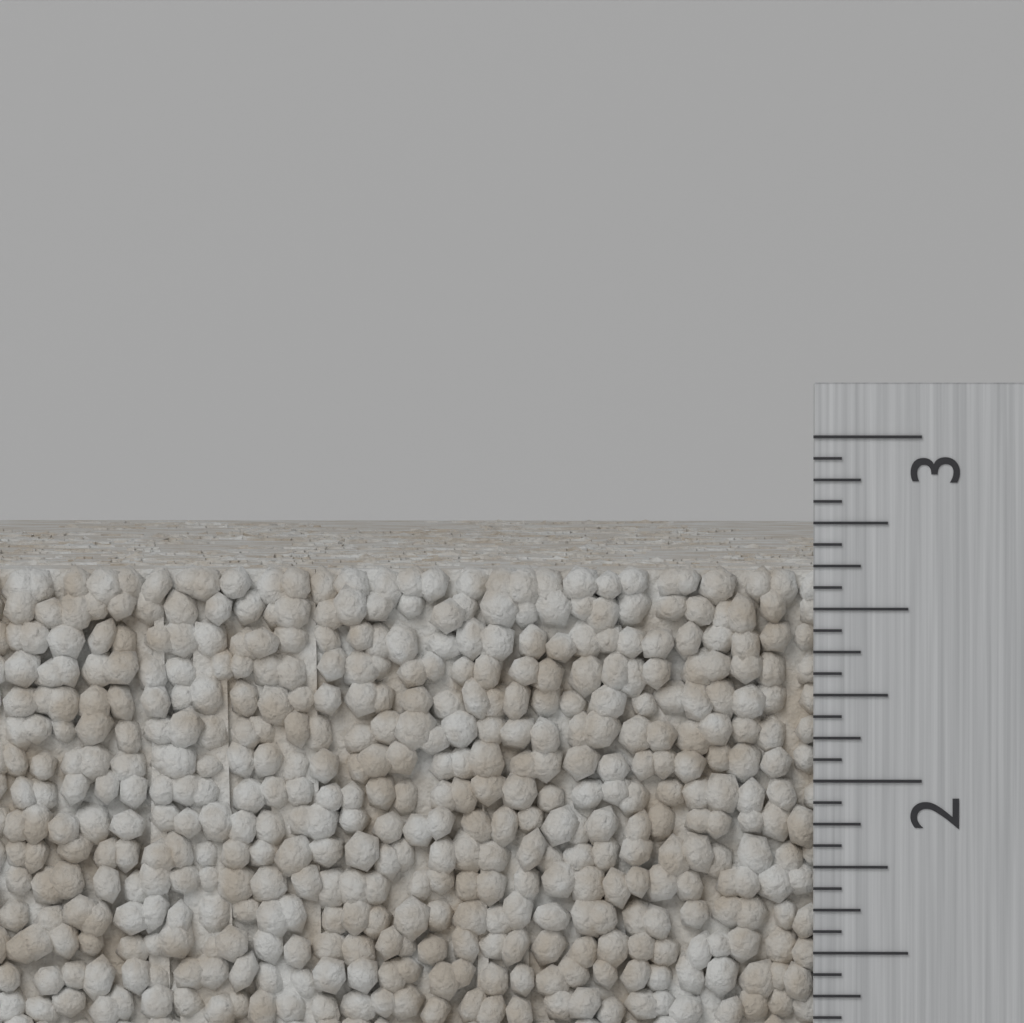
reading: 2.6250 inch
